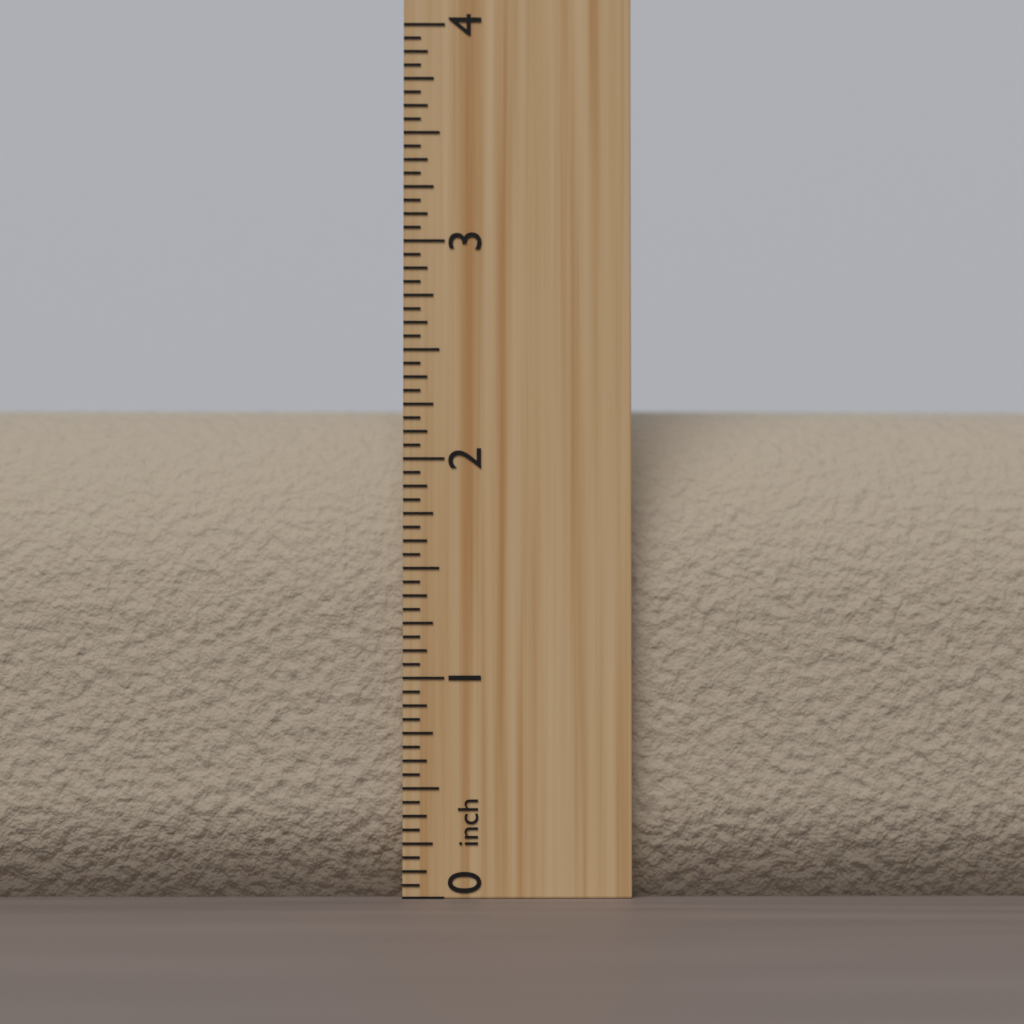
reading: 2.3125 inch
